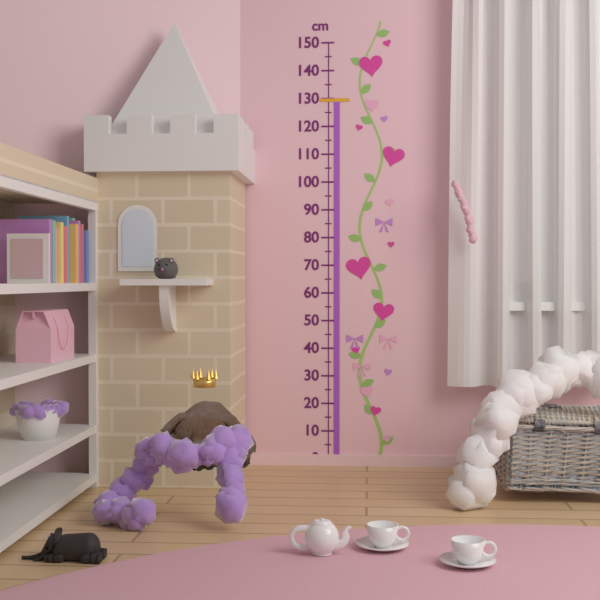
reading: 130 cm
